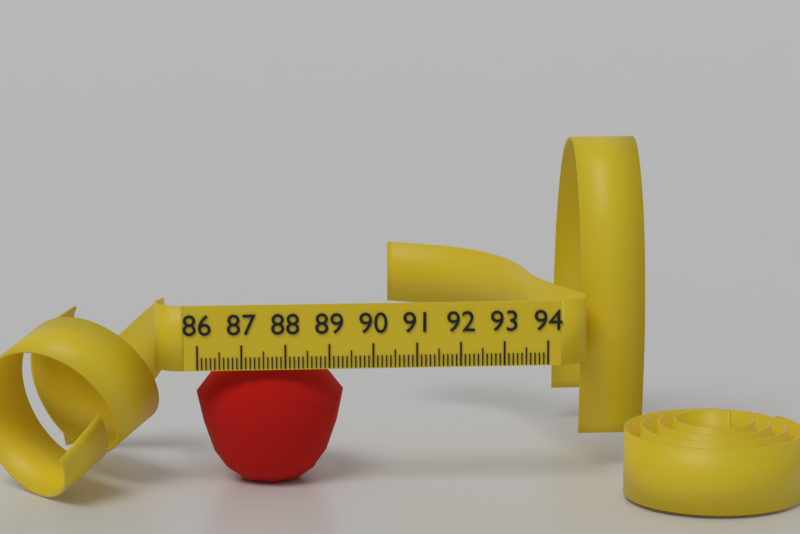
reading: 89.4 (no unit)
